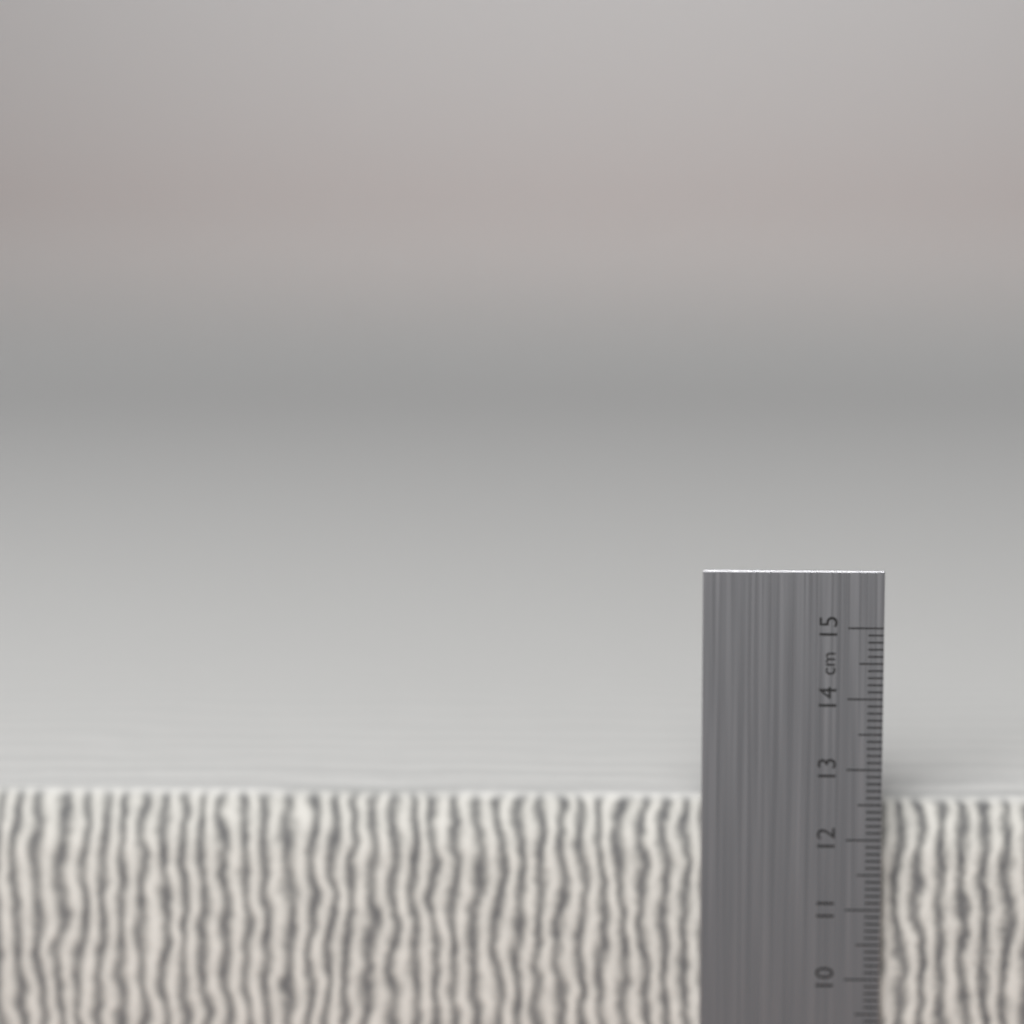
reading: 12.5 cm
